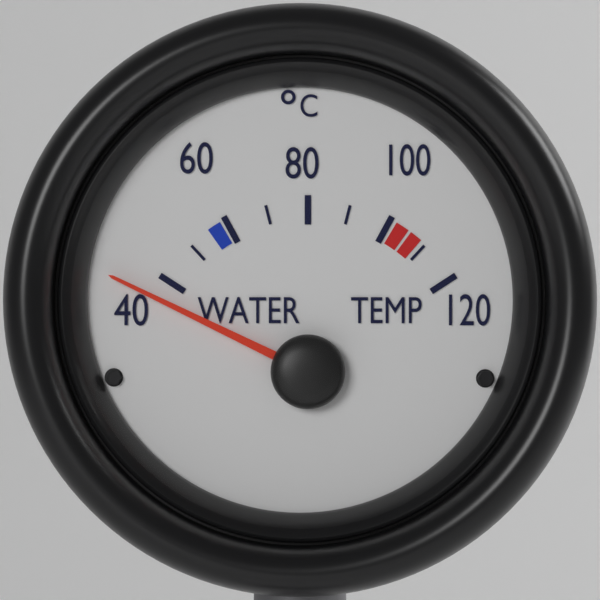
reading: 35 °C
